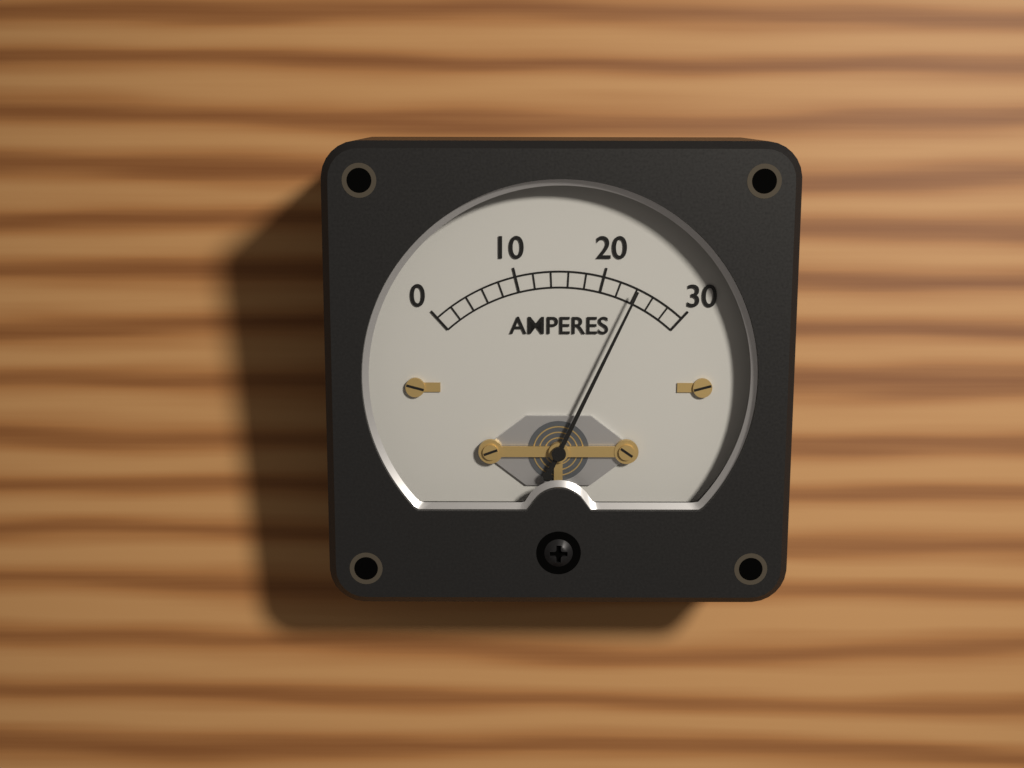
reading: 24 A
